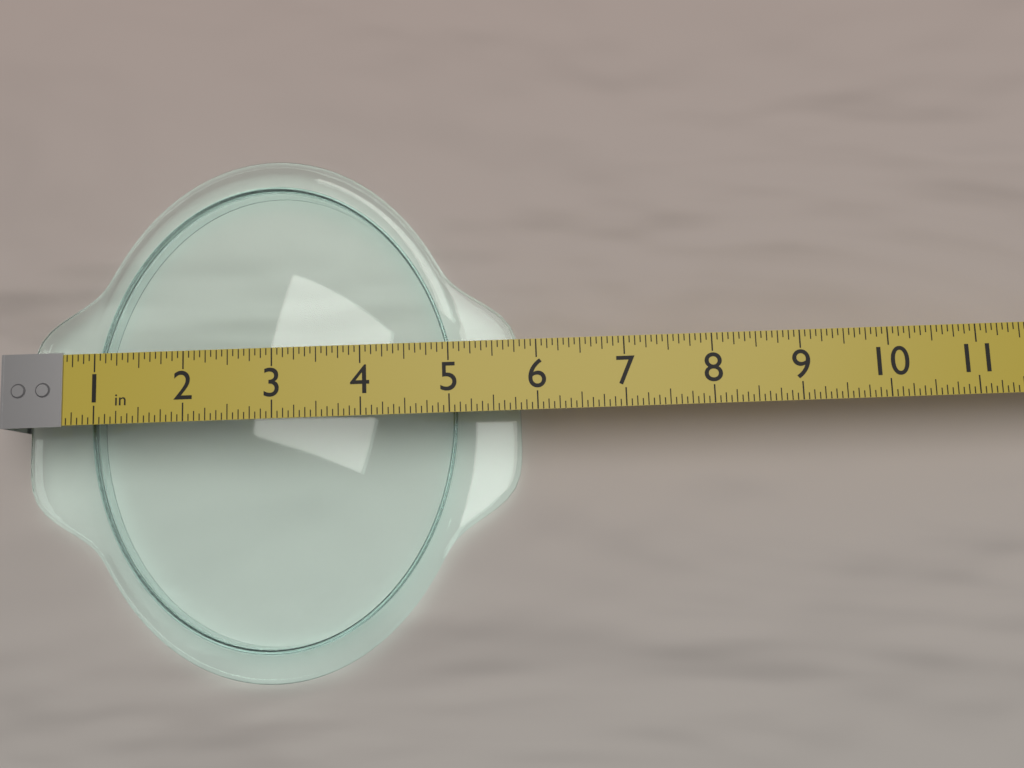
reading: 5.8125 in
